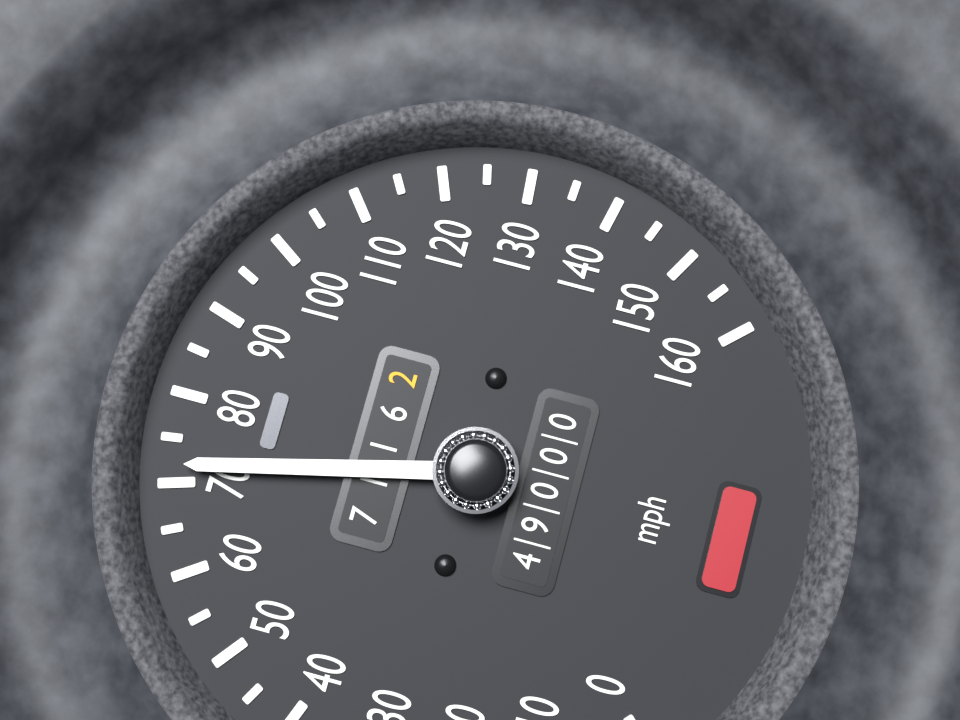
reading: 72 mph
